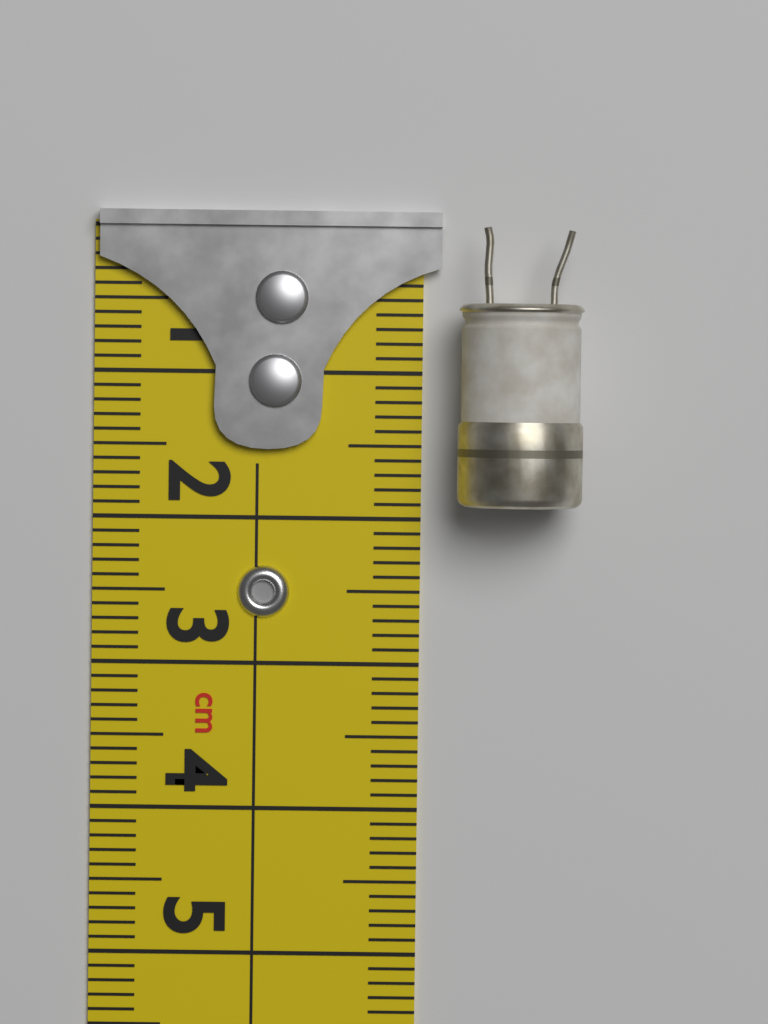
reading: 1.9 cm
